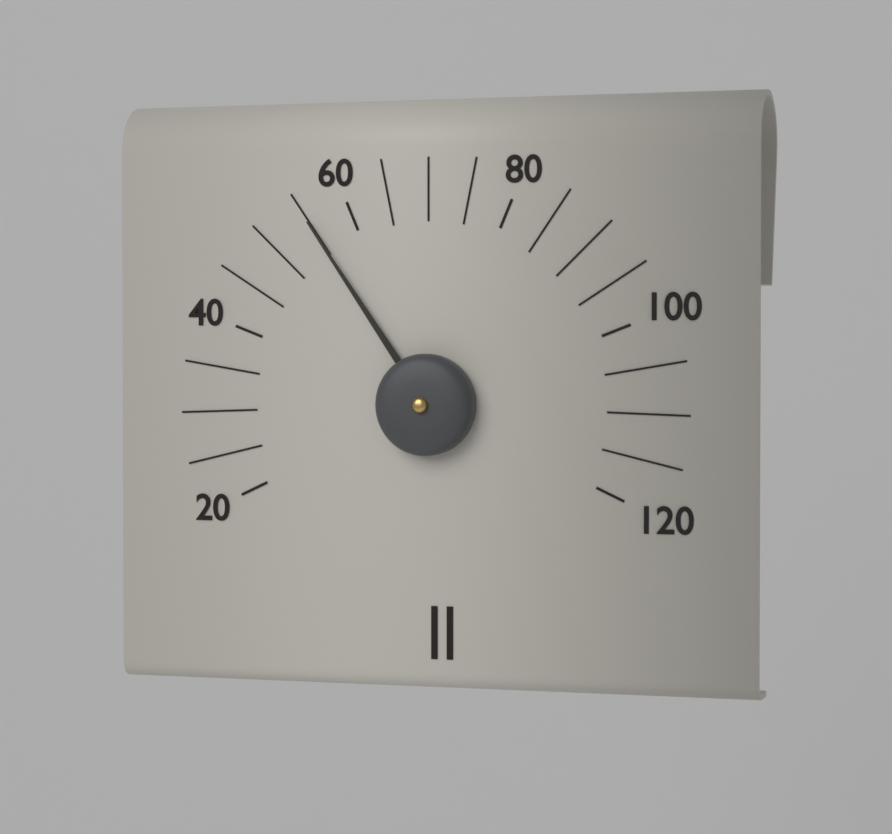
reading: 55 (no unit)
